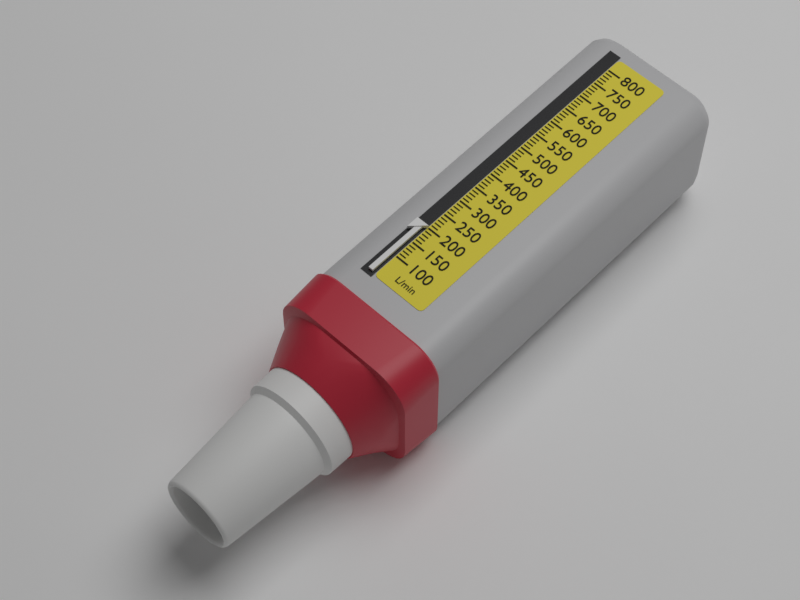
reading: 200 L/min
